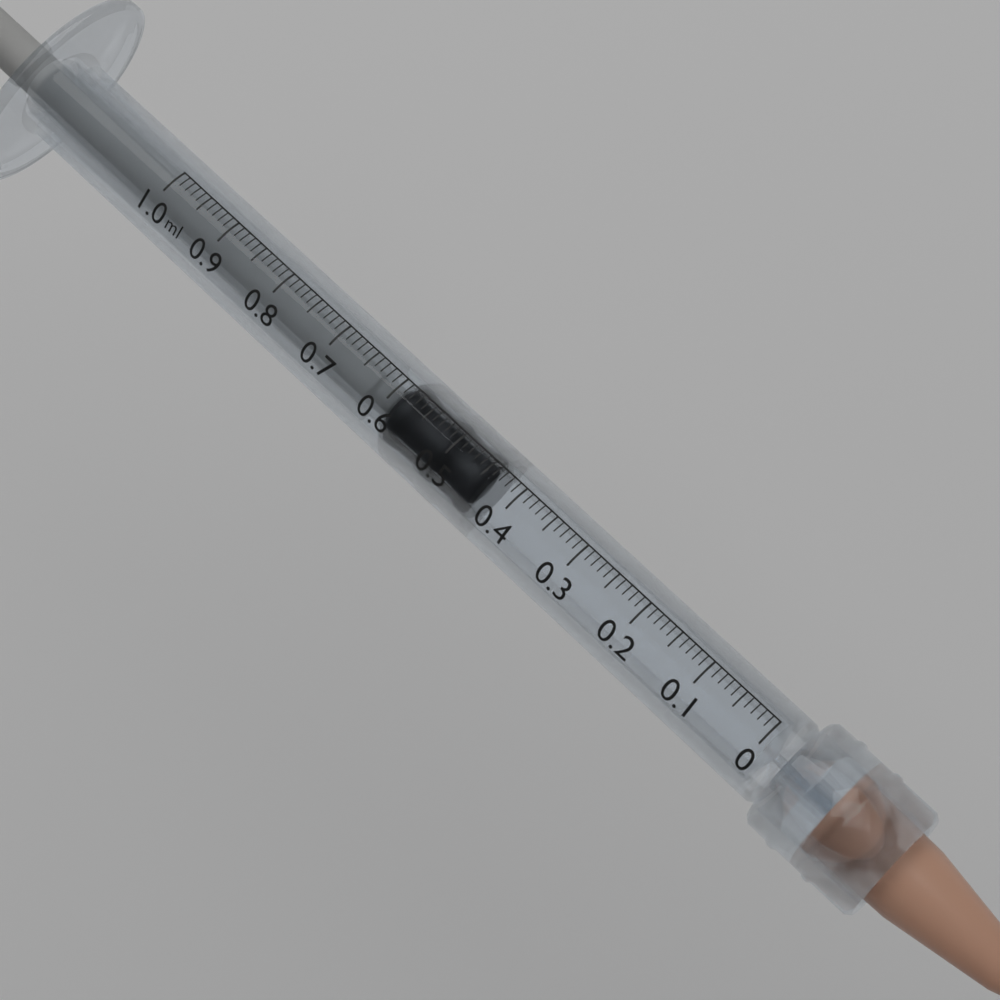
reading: 0.44 ml
